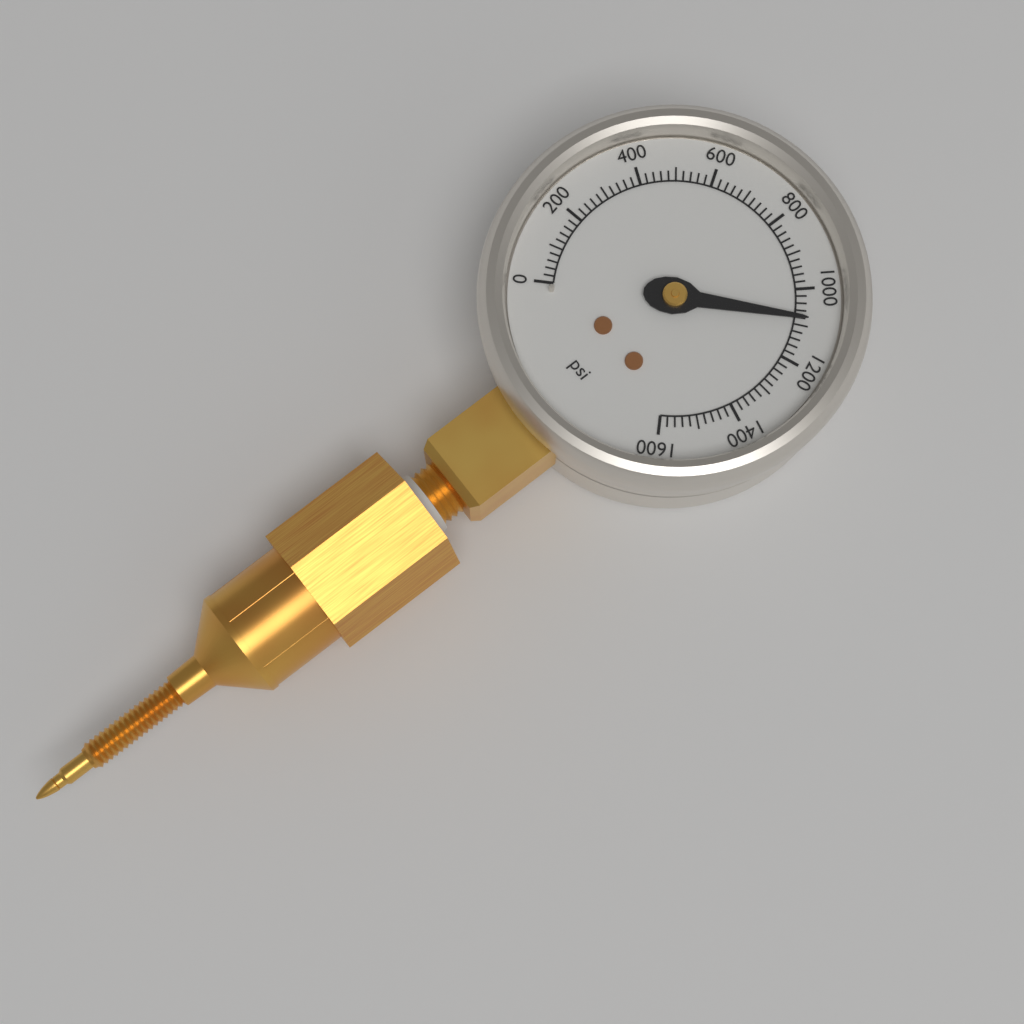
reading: 1080 psi
